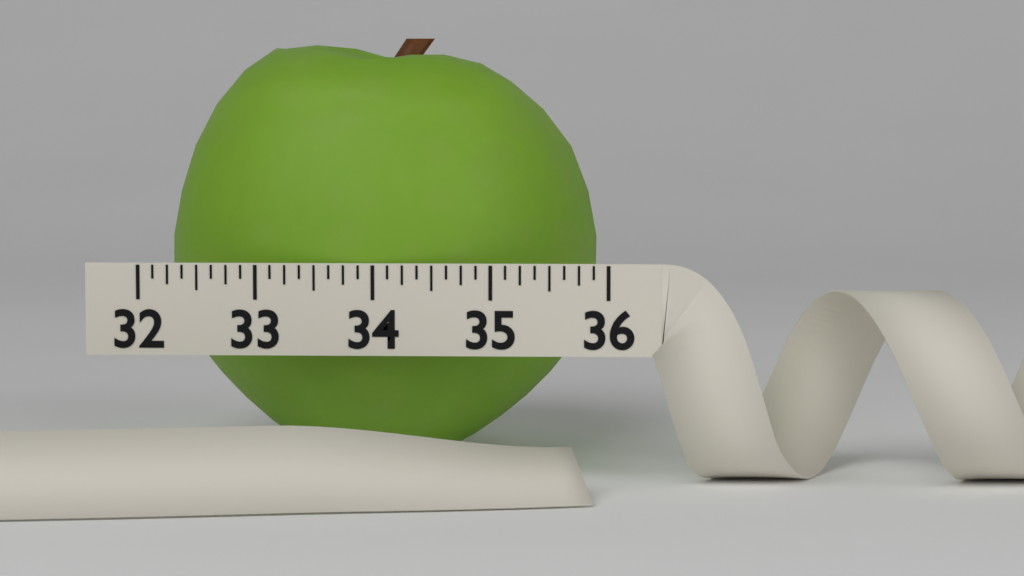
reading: 35.875 (no unit)
